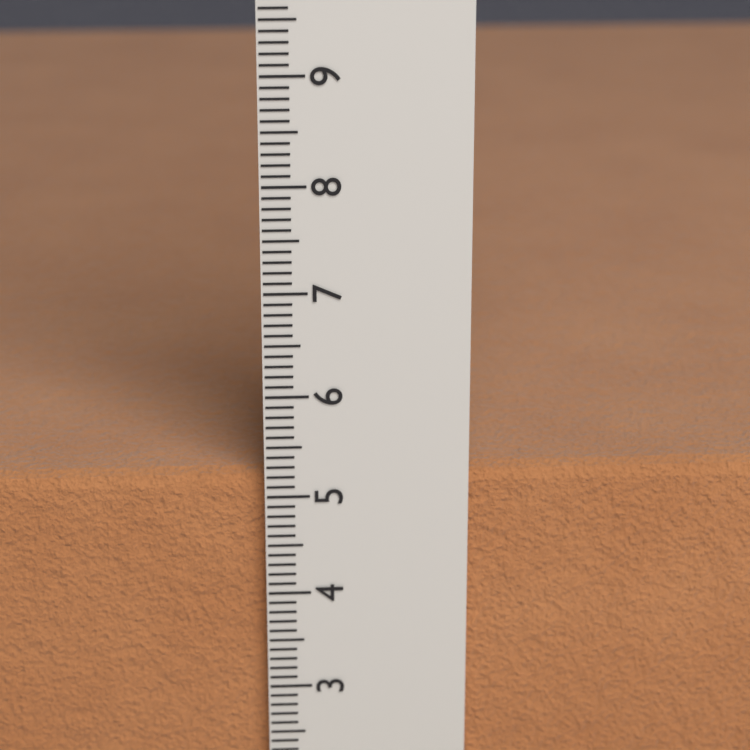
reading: 5.2 cm
